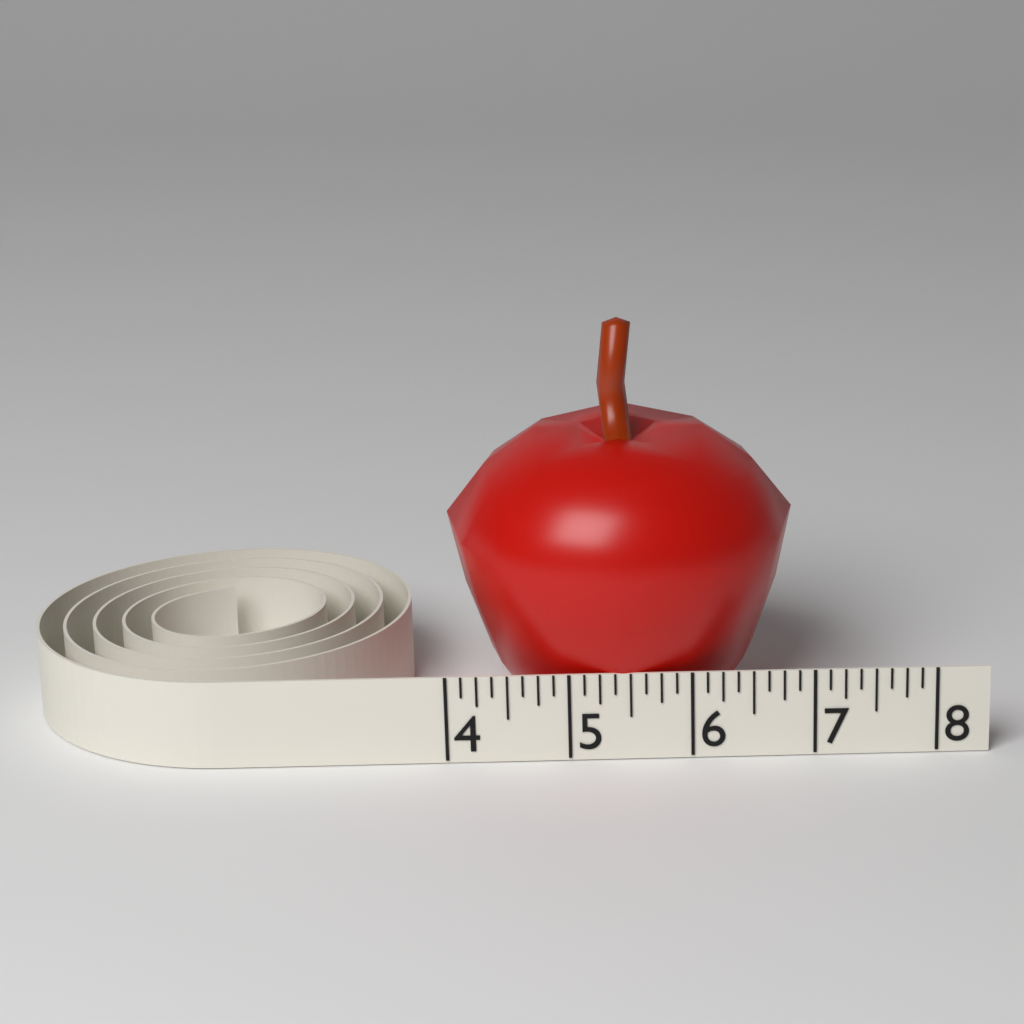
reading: 6.875 (no unit)
